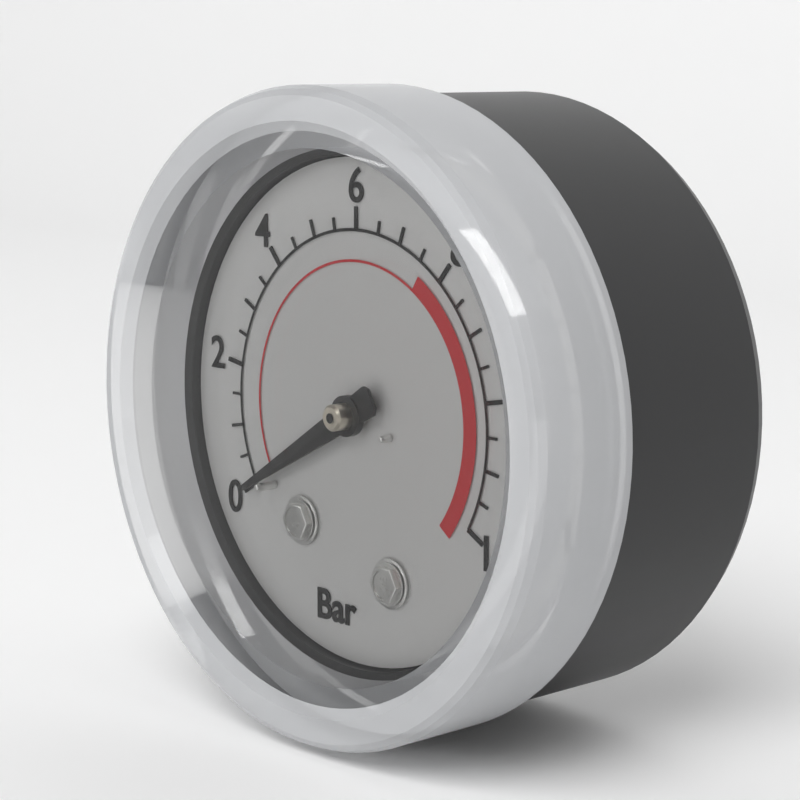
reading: 0.0 bar
